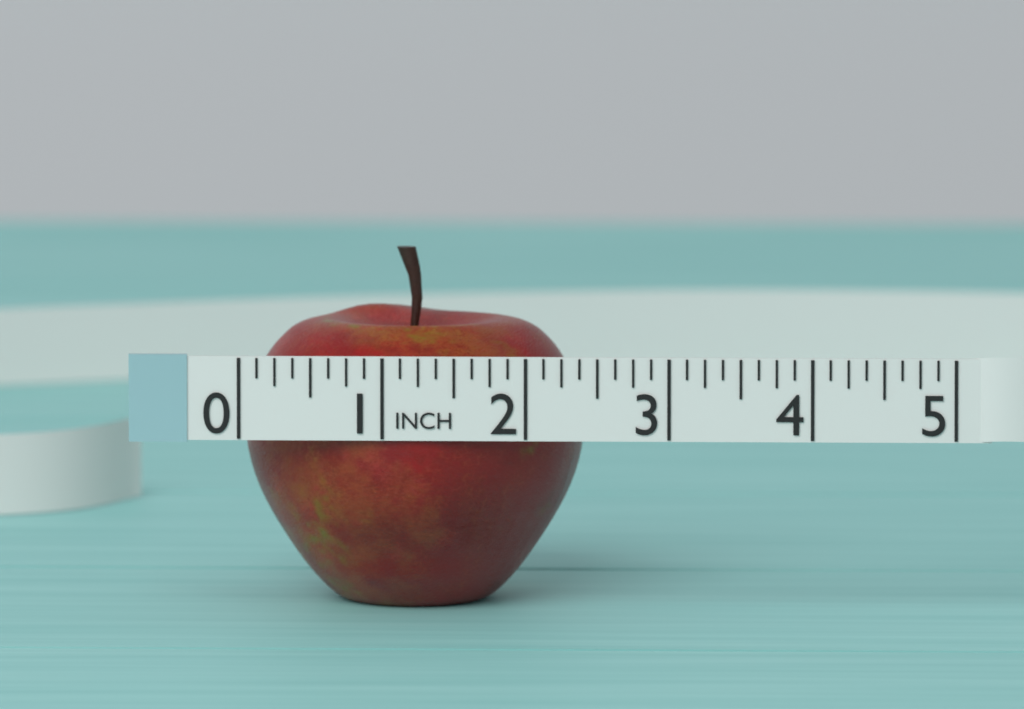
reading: 2.375 in
